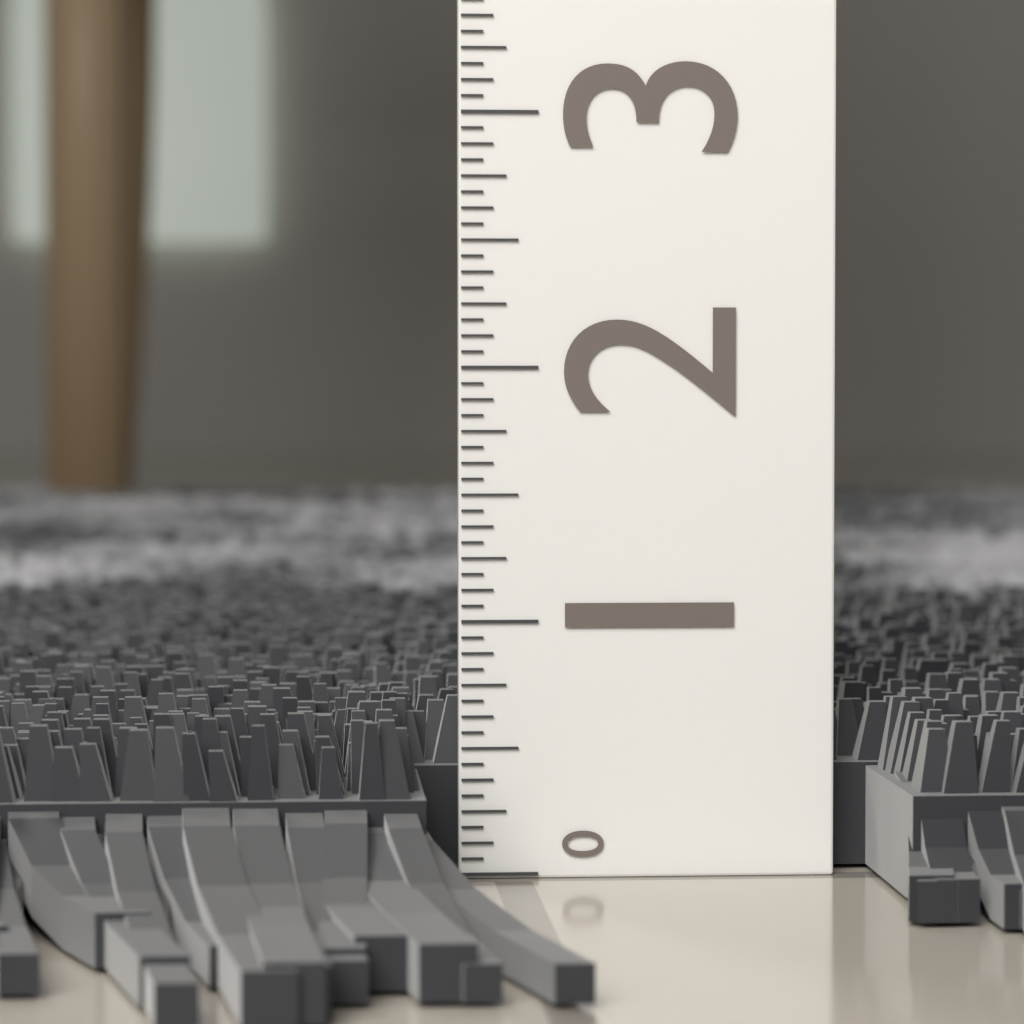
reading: 0.6875 (no unit)
